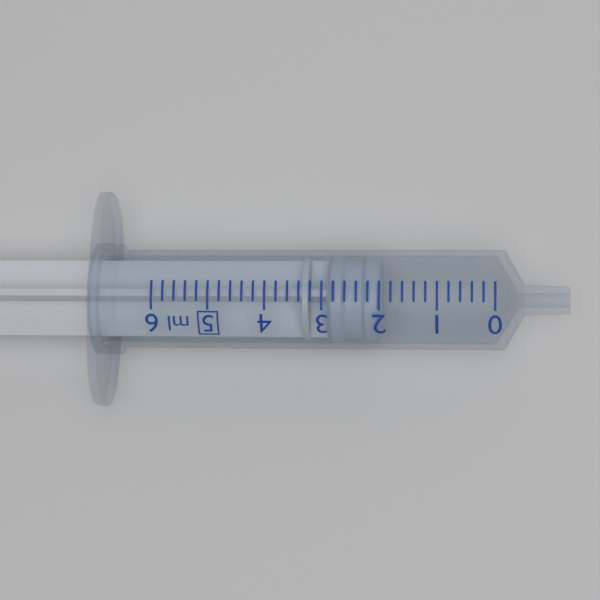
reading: 2.0 ml
